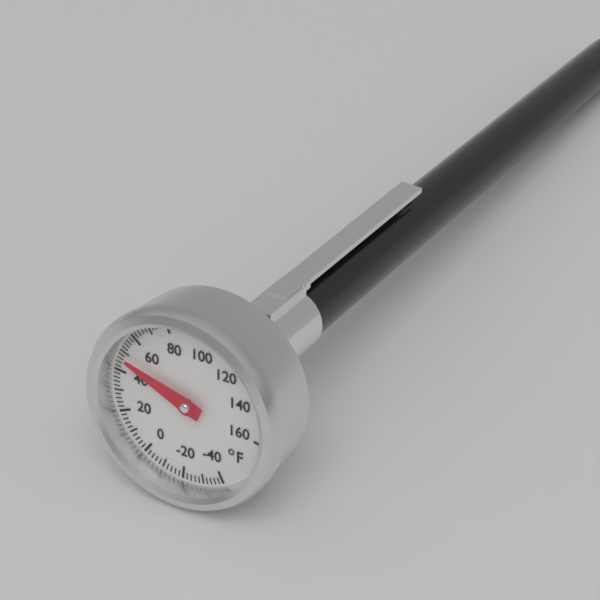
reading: 48 °F
